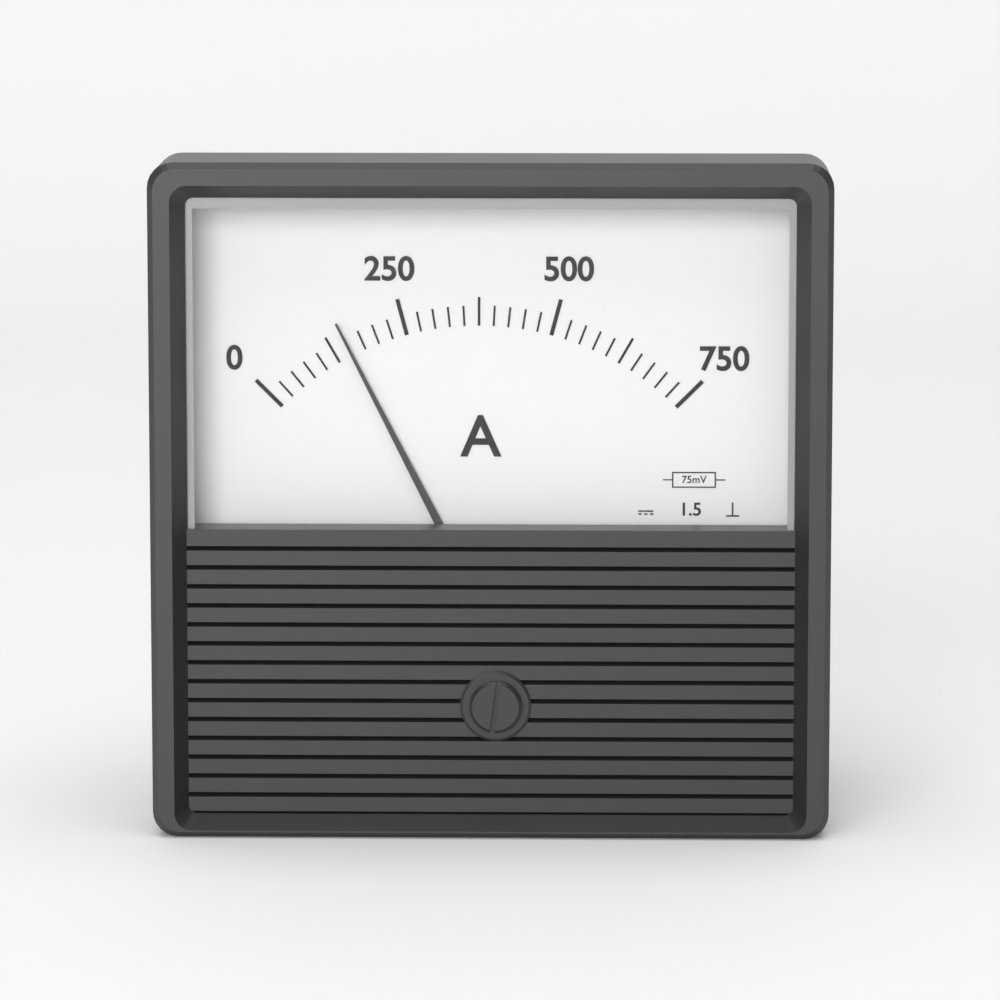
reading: 150 A
